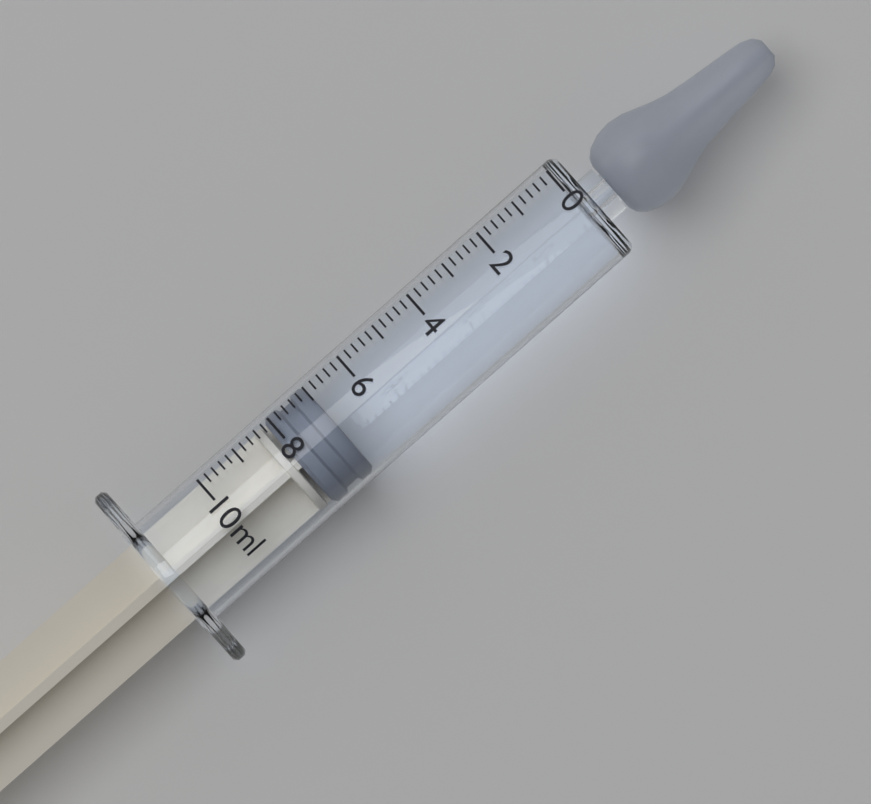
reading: 7.0 ml
